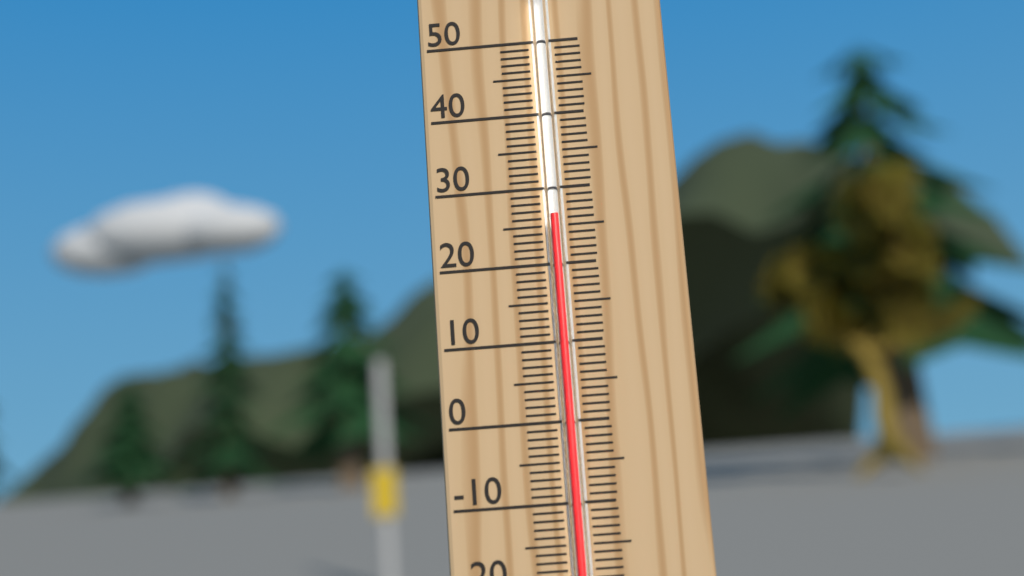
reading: 26 °C
